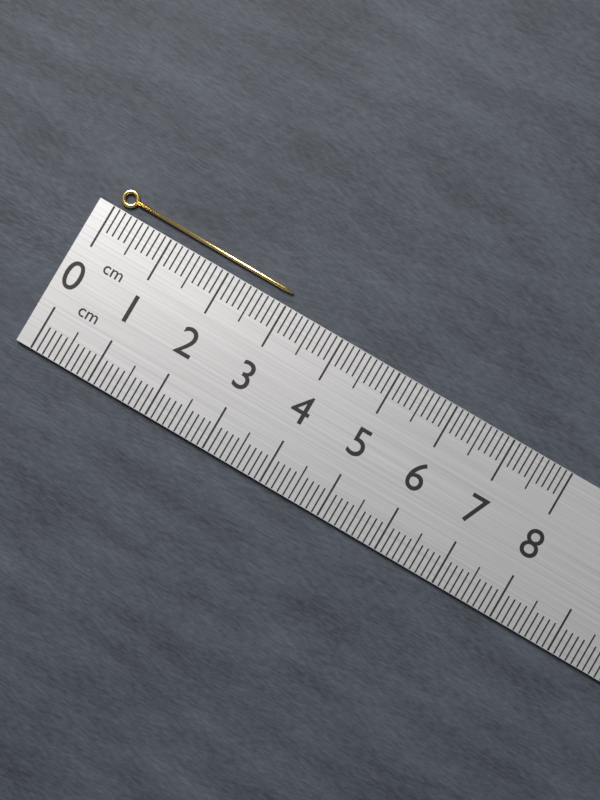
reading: 3.0 cm
